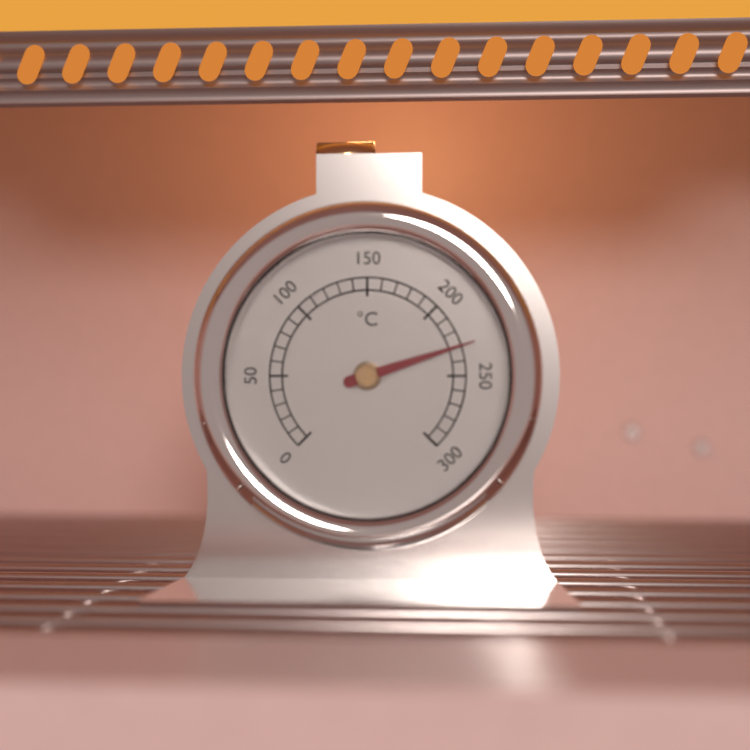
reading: 230 °C
